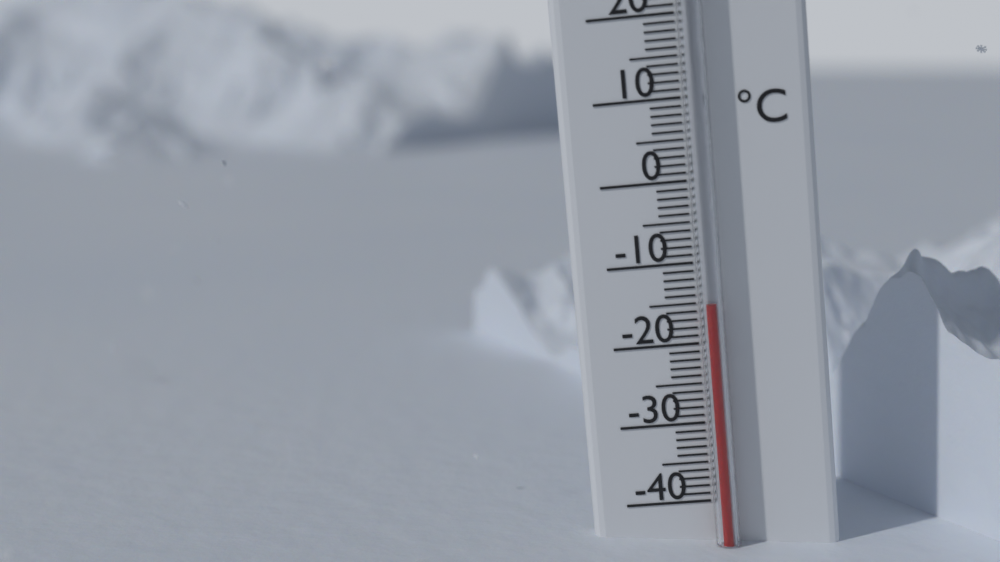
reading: -15 °C
